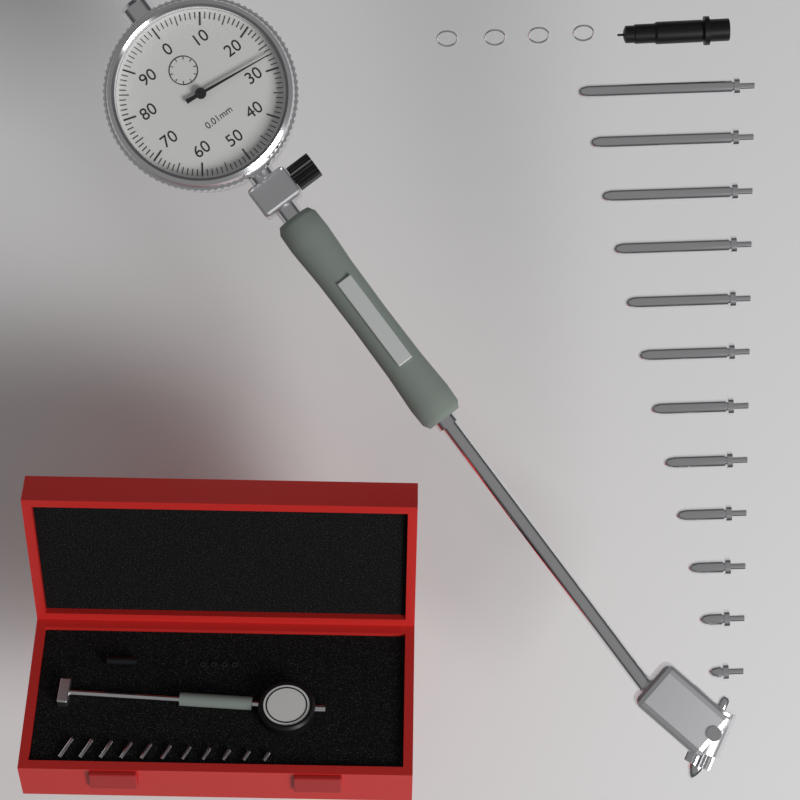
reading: 0.27 mm
